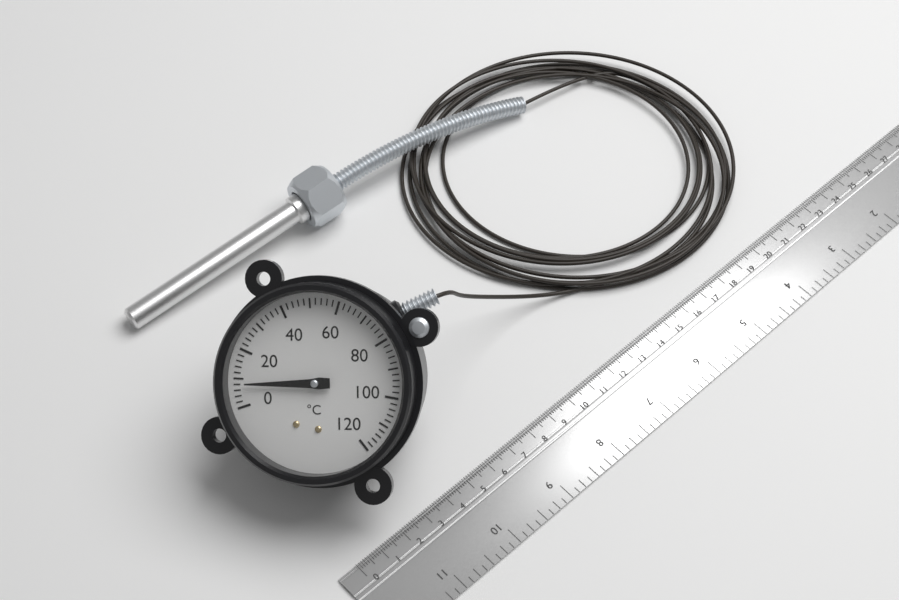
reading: 8 °C
